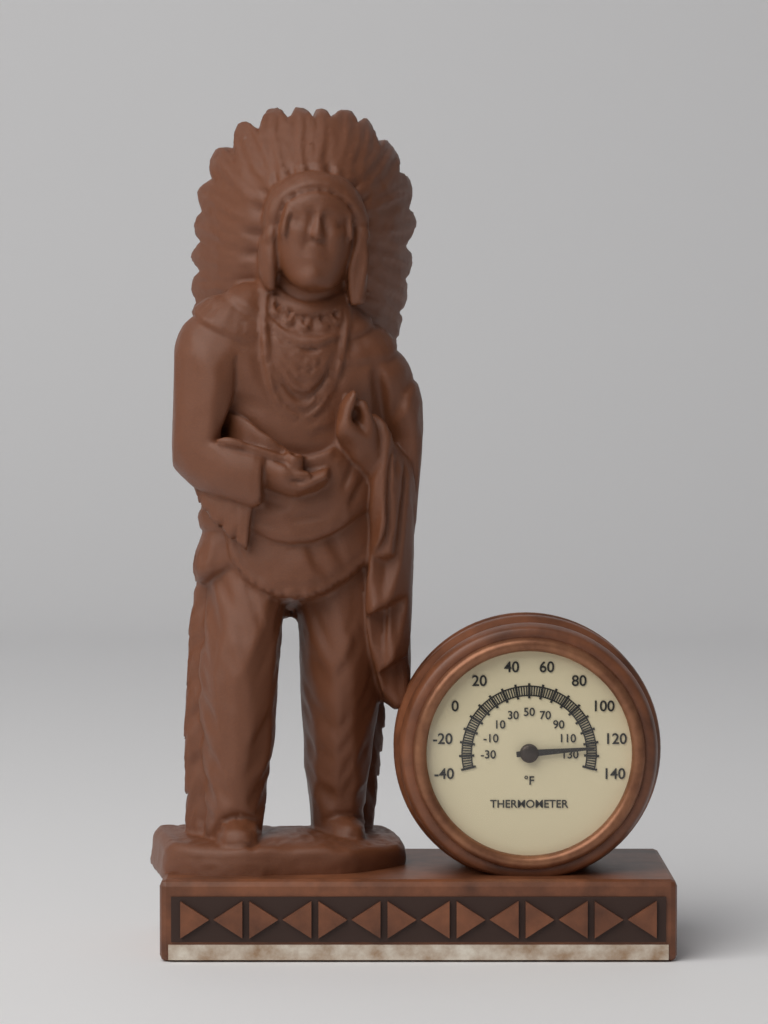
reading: 124 °F
